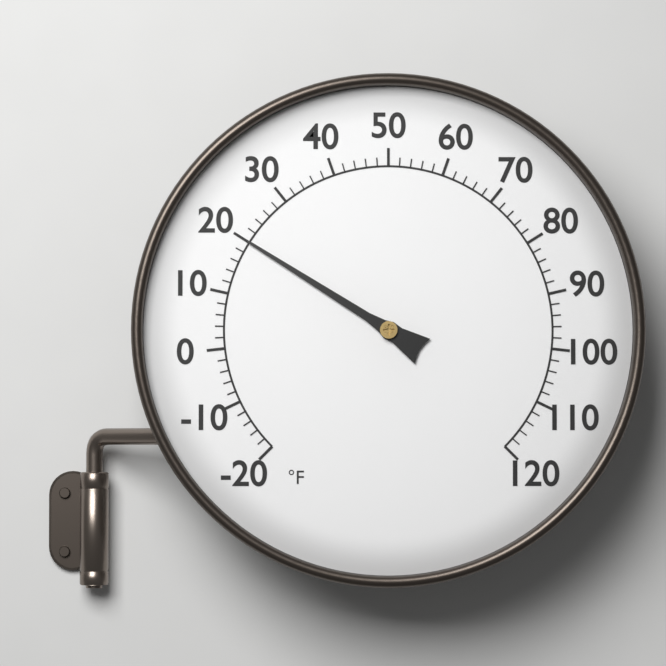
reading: 20 °F
